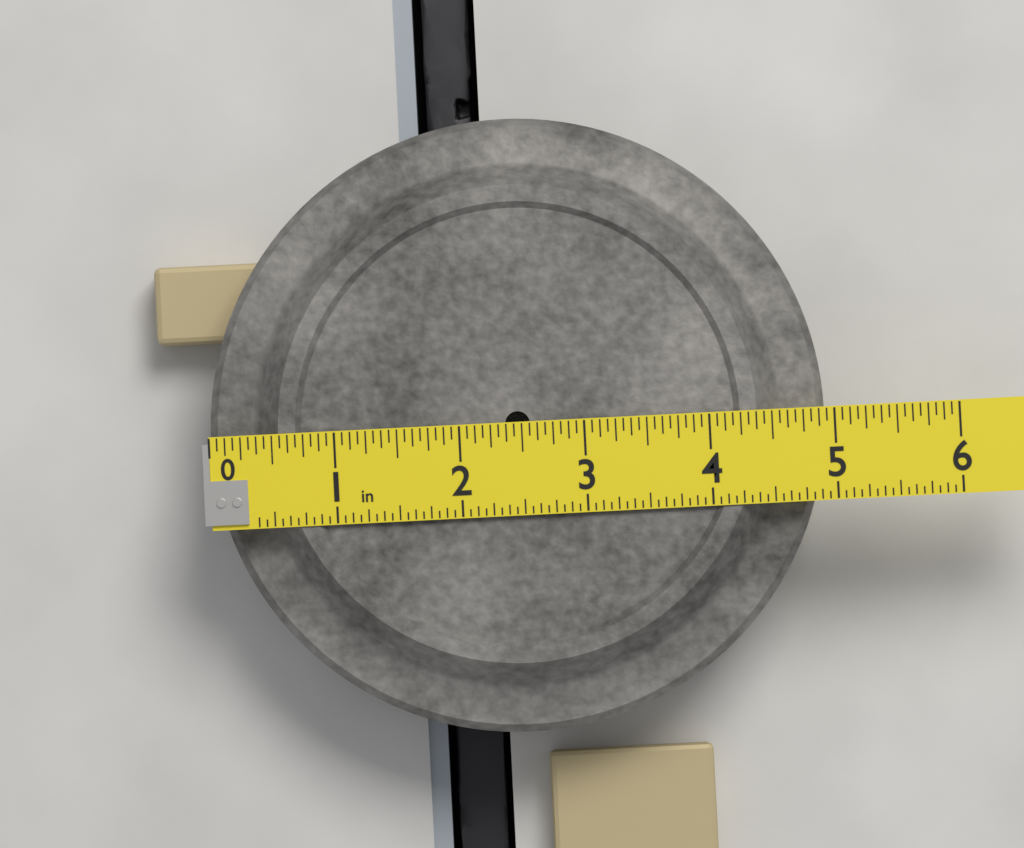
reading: 4.9375 in
